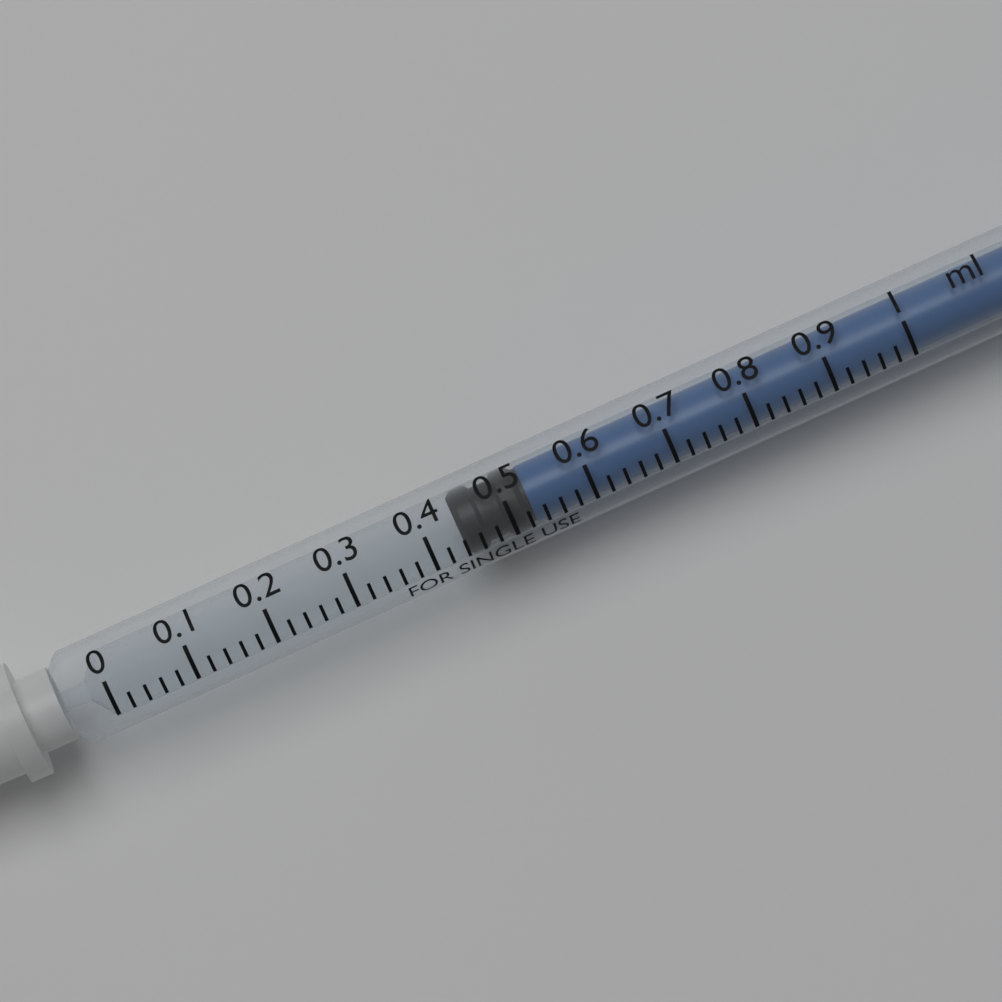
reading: 0.44 ml
